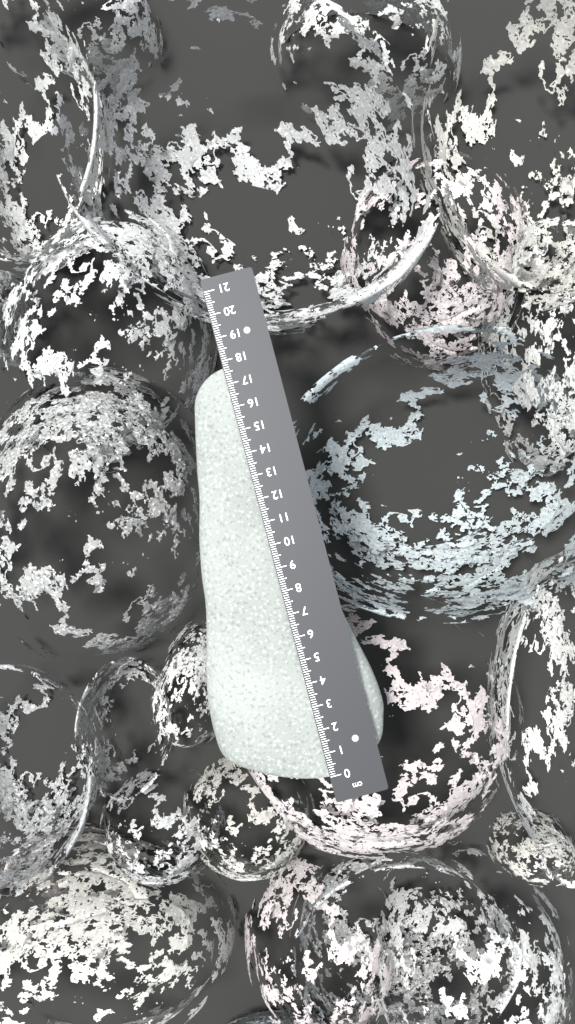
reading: 17.7 cm
